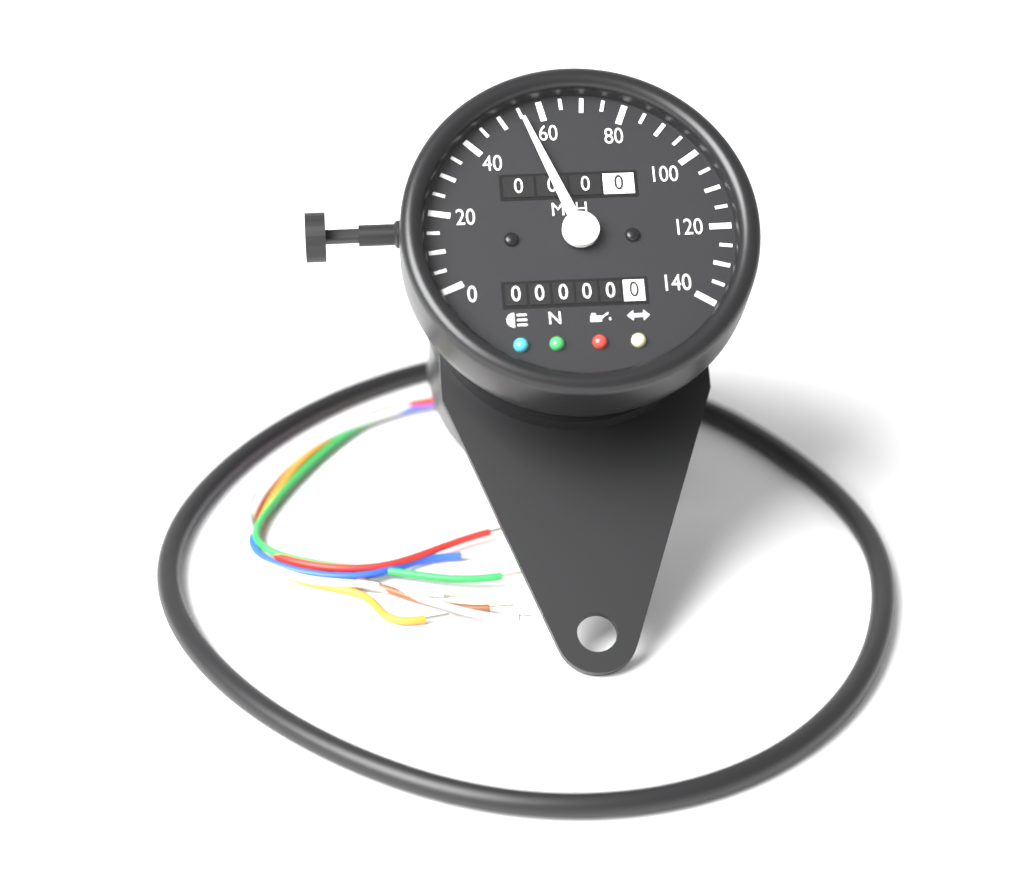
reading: 55 mph
